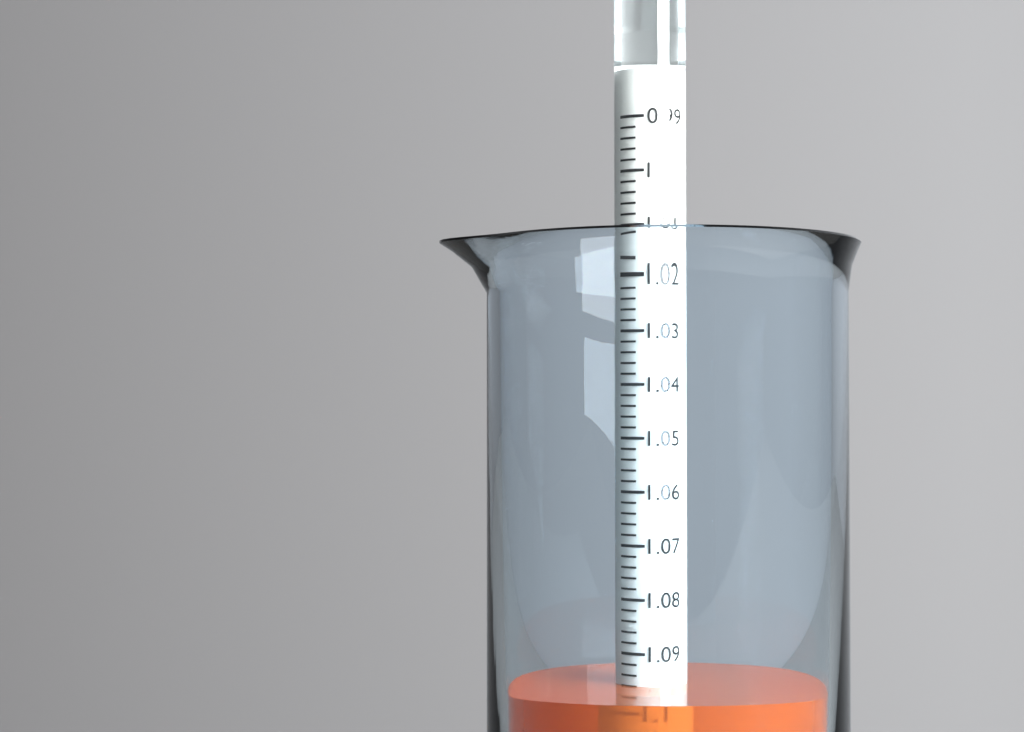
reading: 1.096 (no unit)
